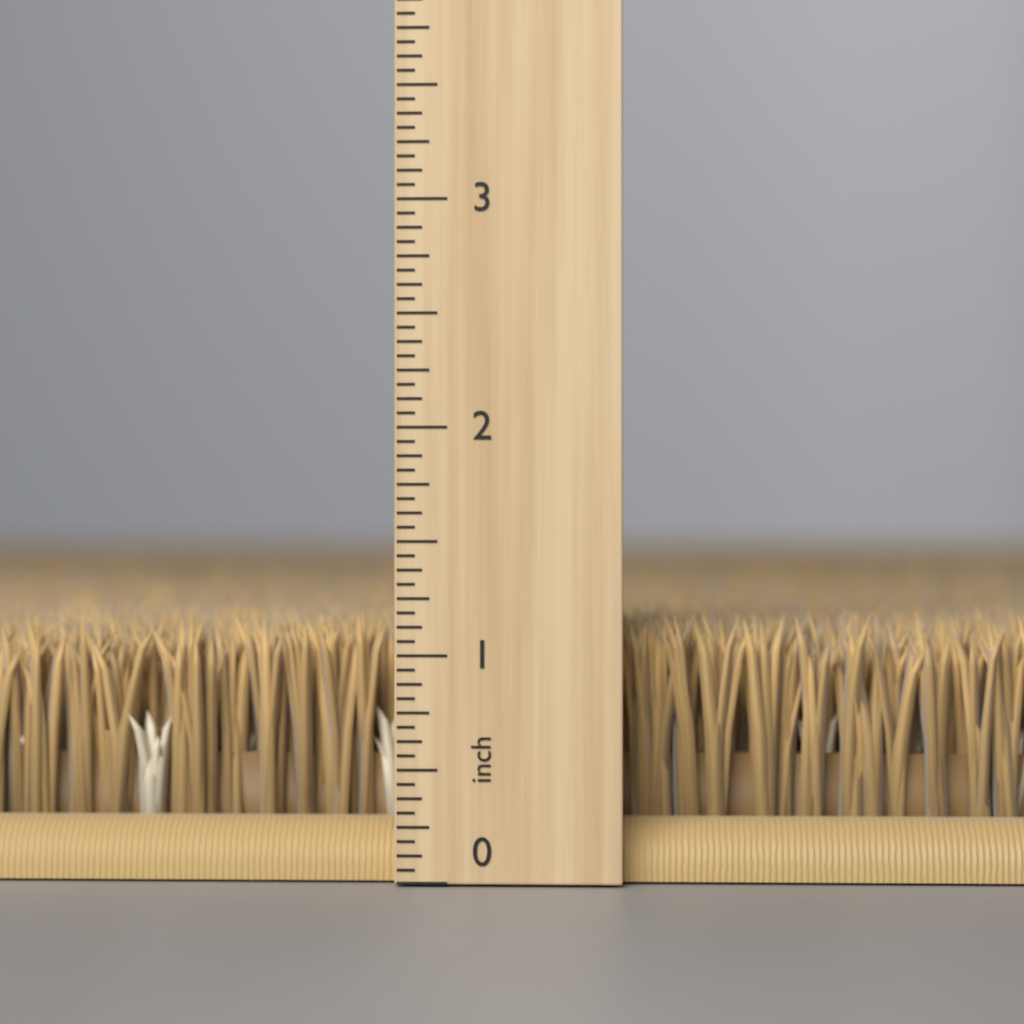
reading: 1.1875 inch
